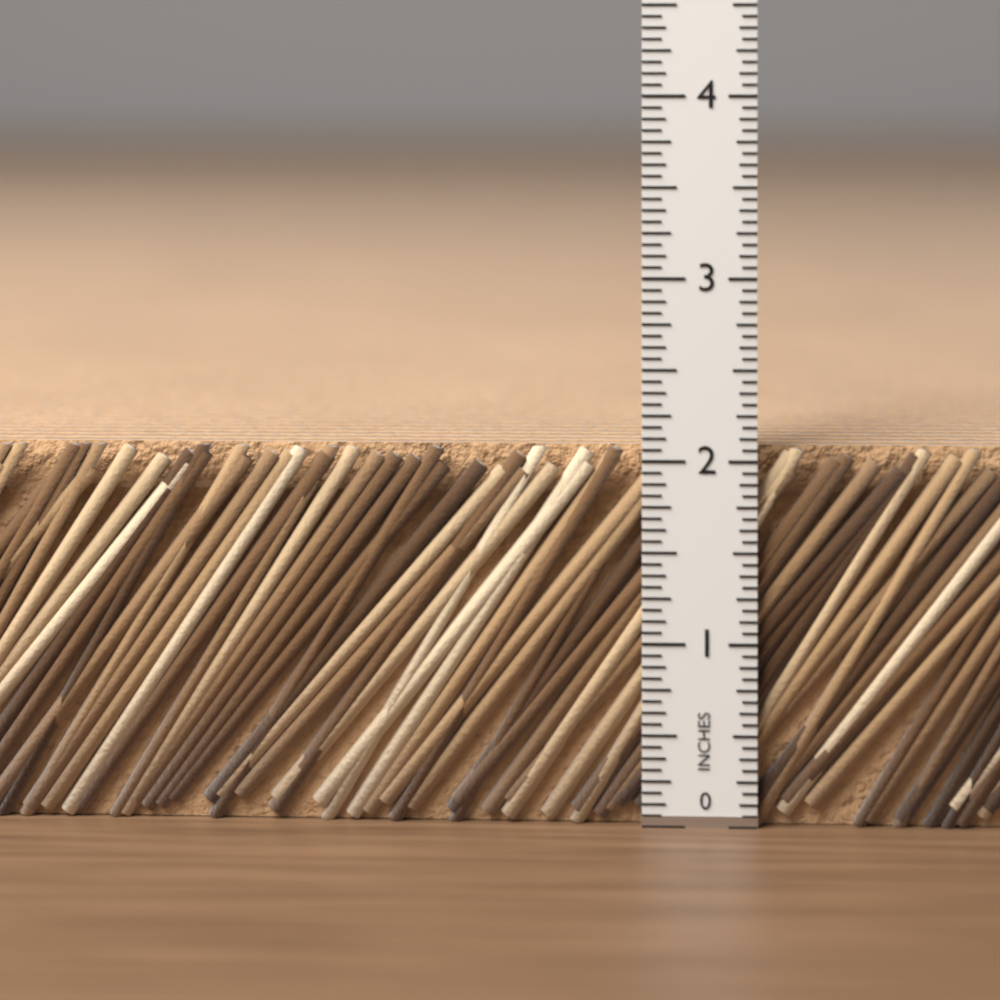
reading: 2.0625 in
